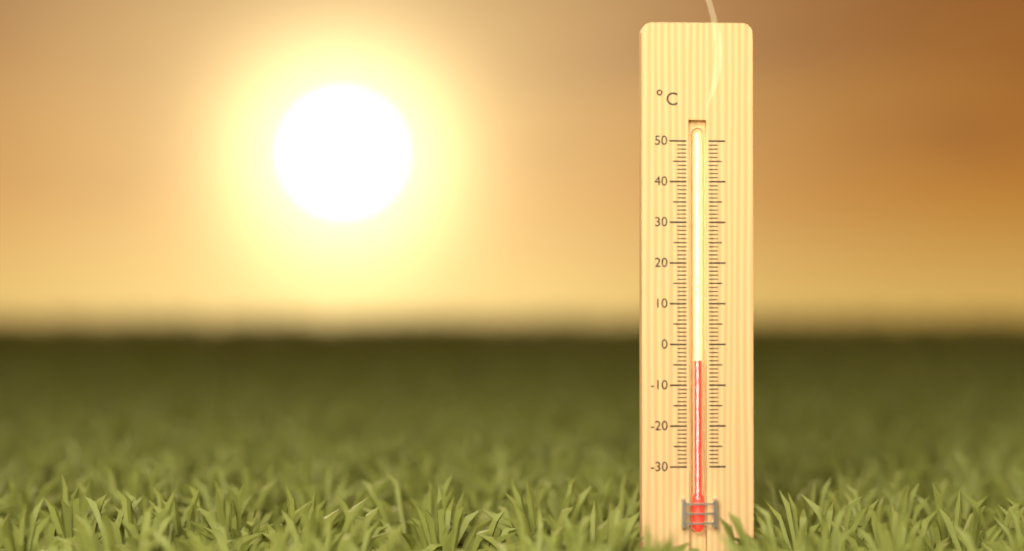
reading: -4 °C
